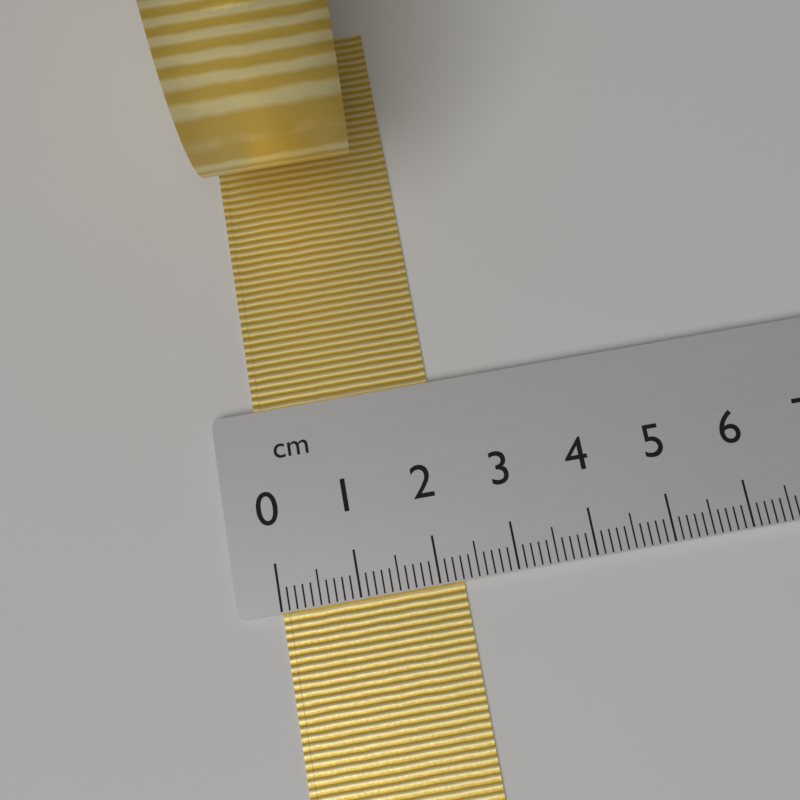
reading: 2.3 cm
